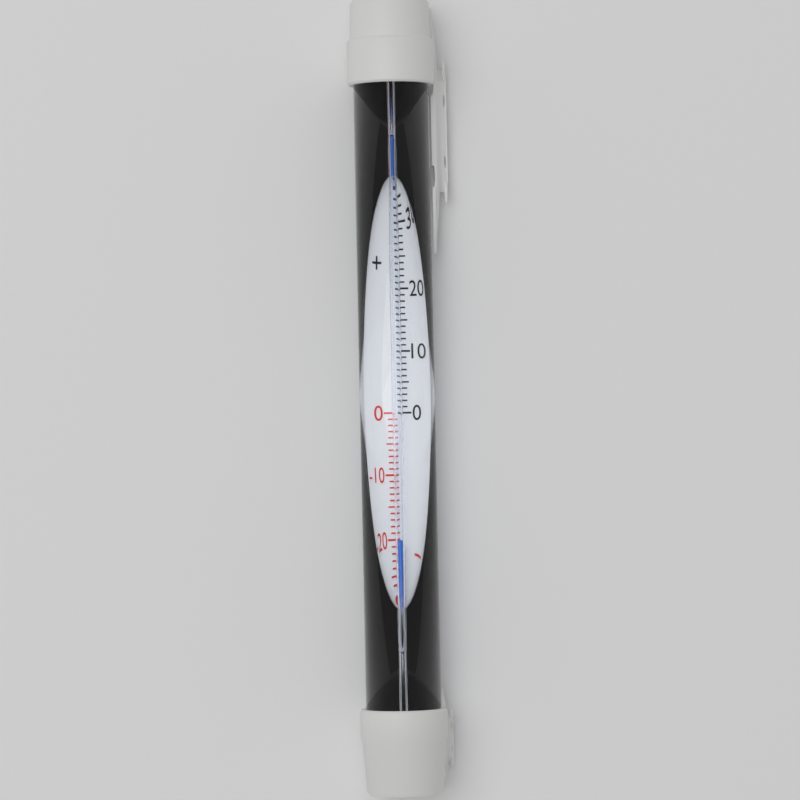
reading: -21 °C
